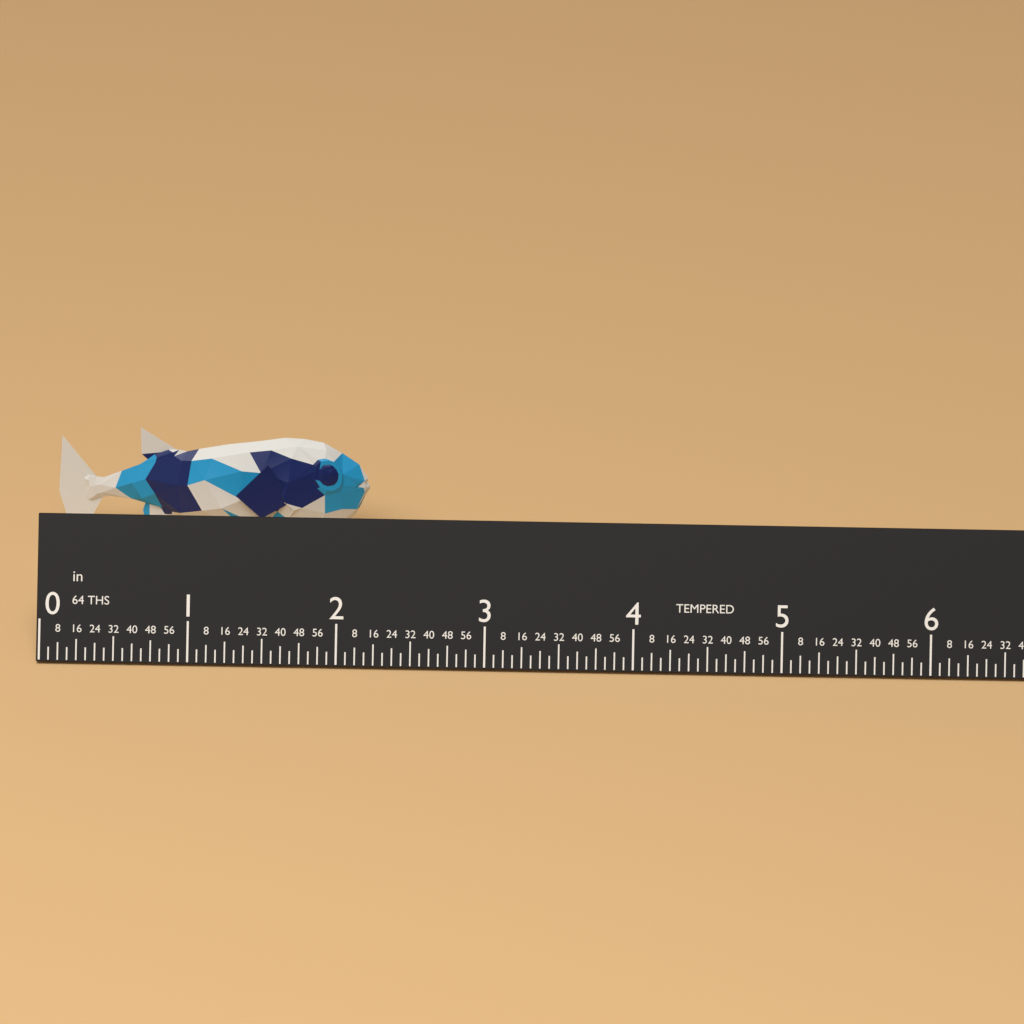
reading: 2.1250 in
